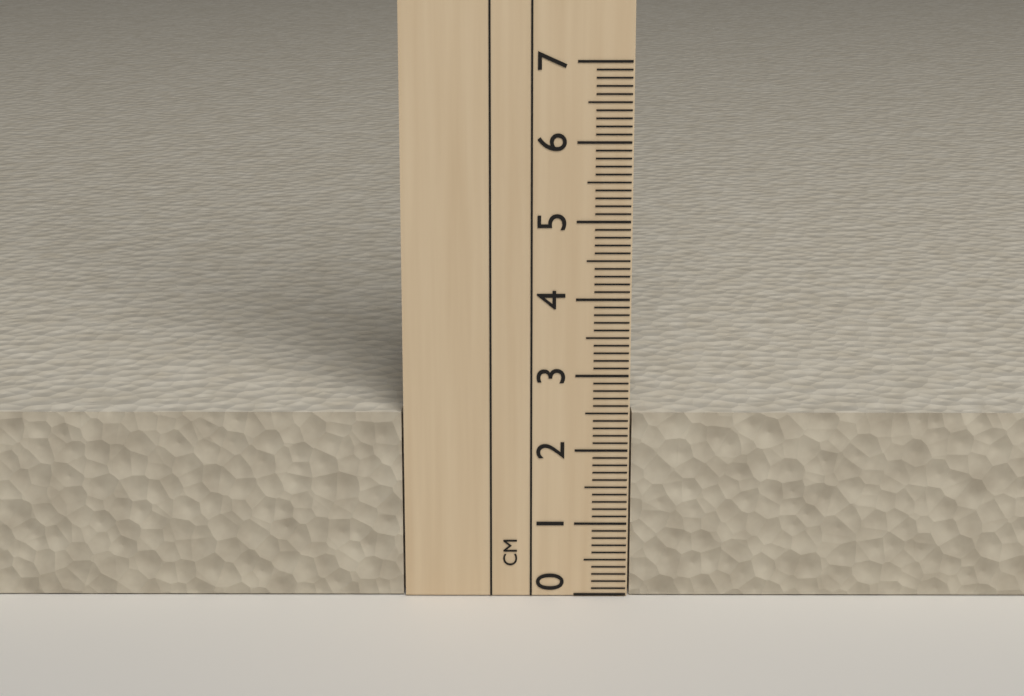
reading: 2.5 cm
